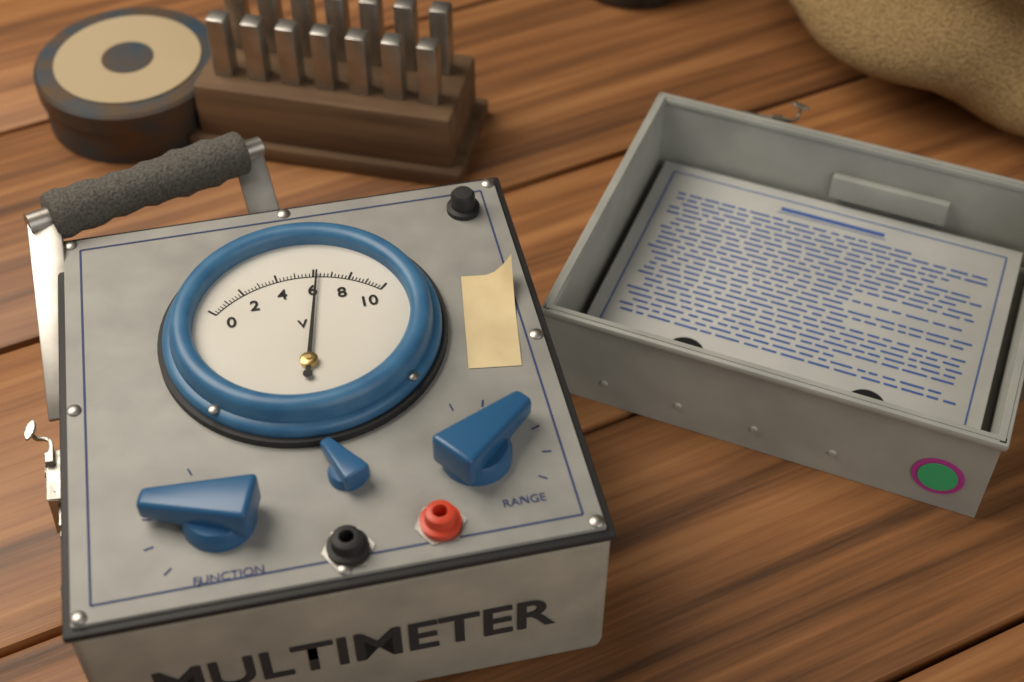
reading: 6.2 V
